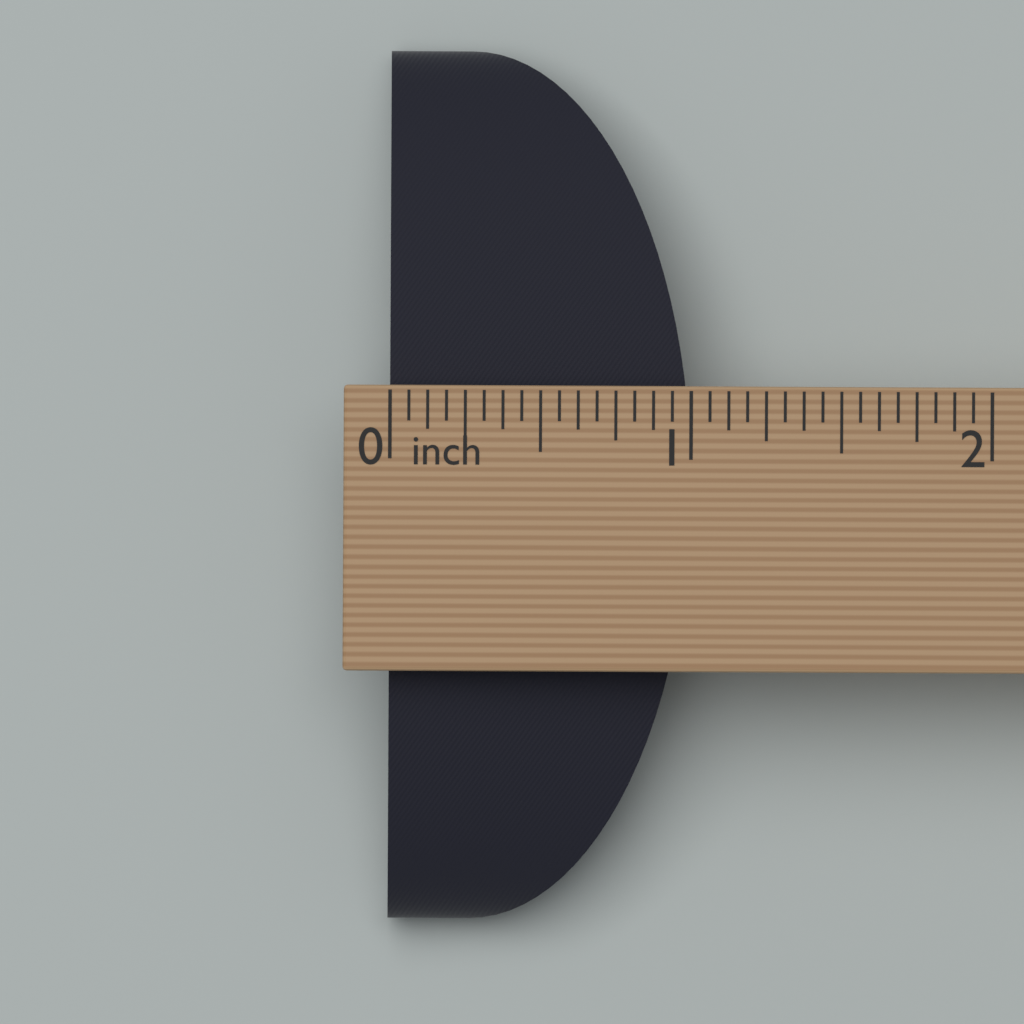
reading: 1.0000 in
